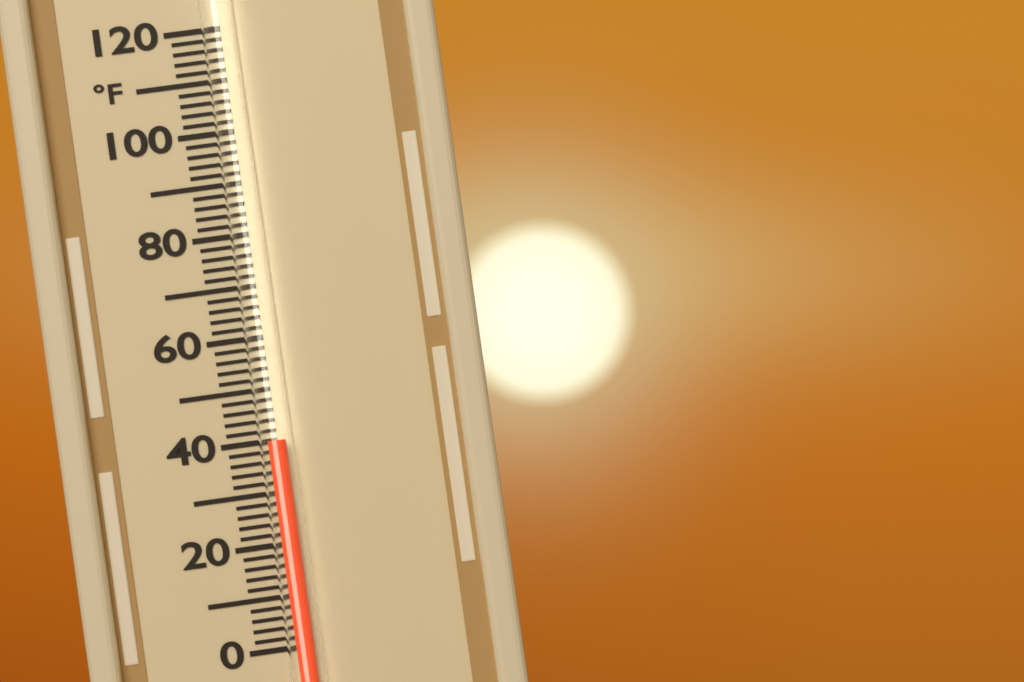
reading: 40 °F
